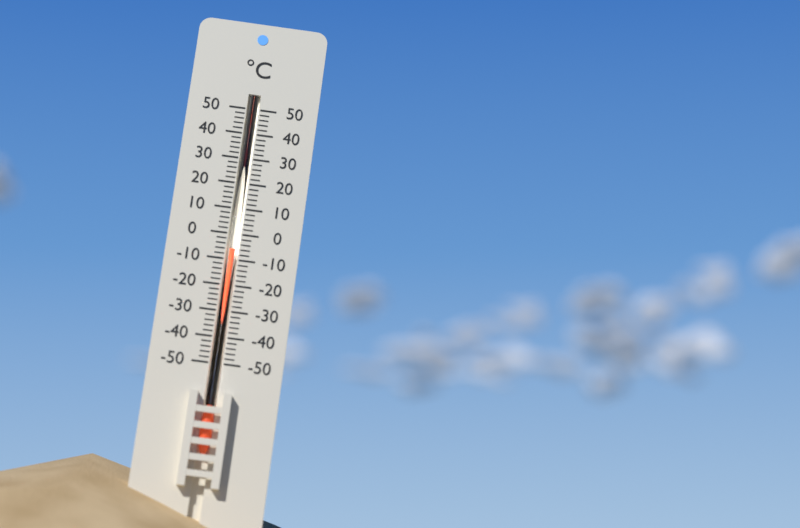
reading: -6 °C
